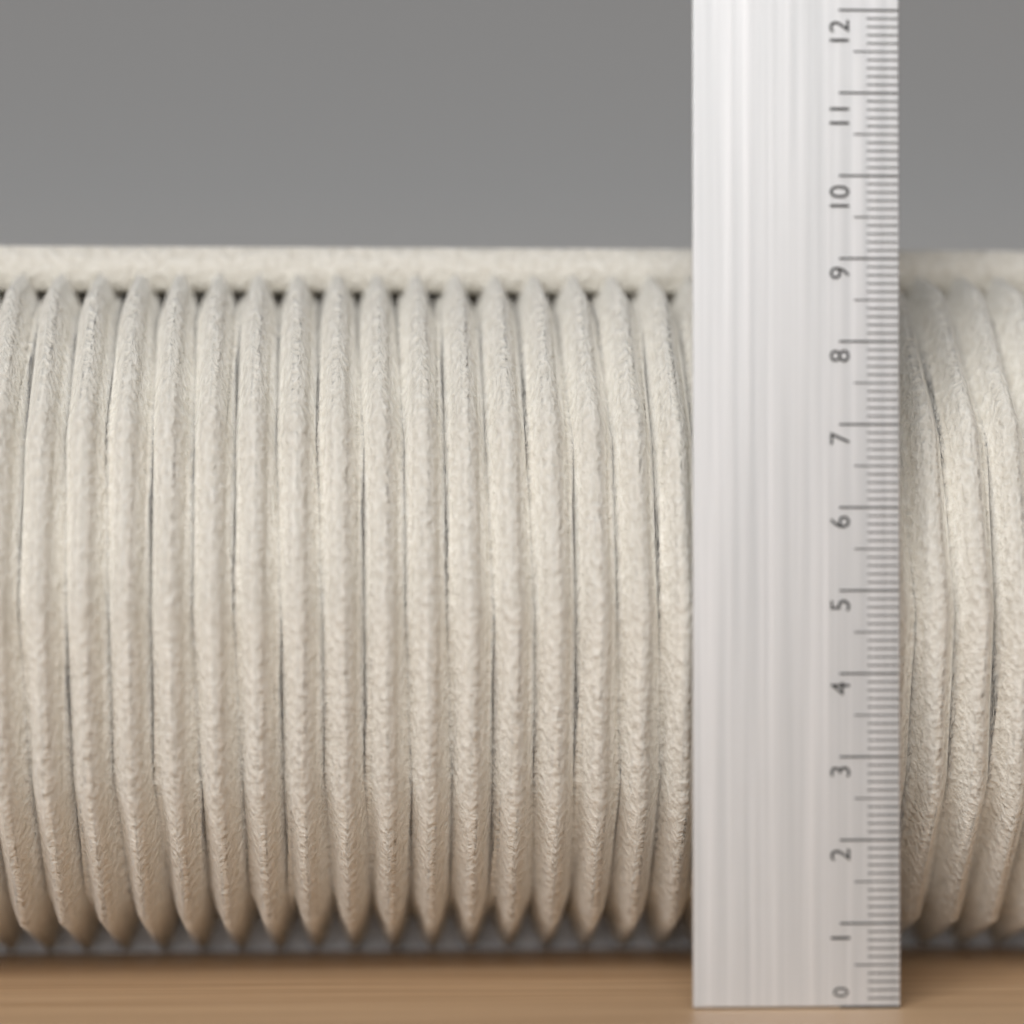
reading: 9.5 (no unit)
